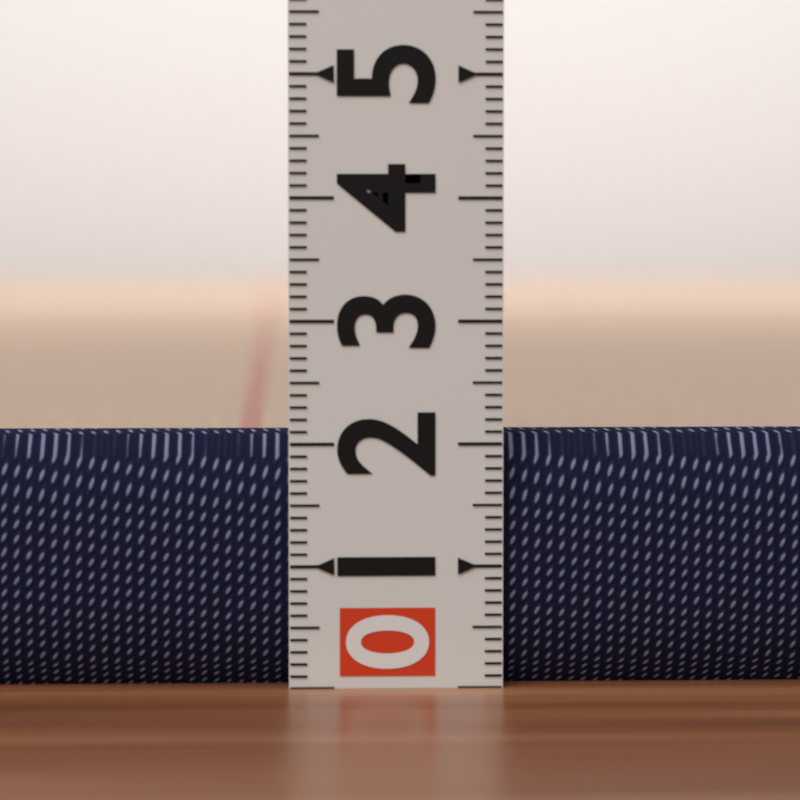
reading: 2.1 (no unit)
